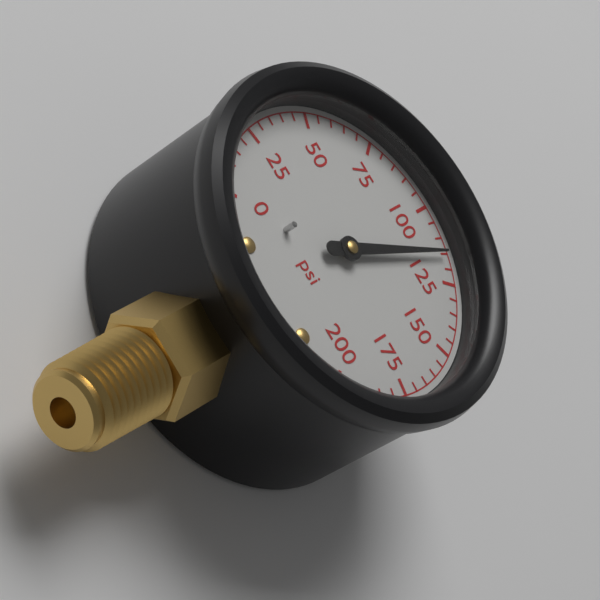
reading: 115 psi
